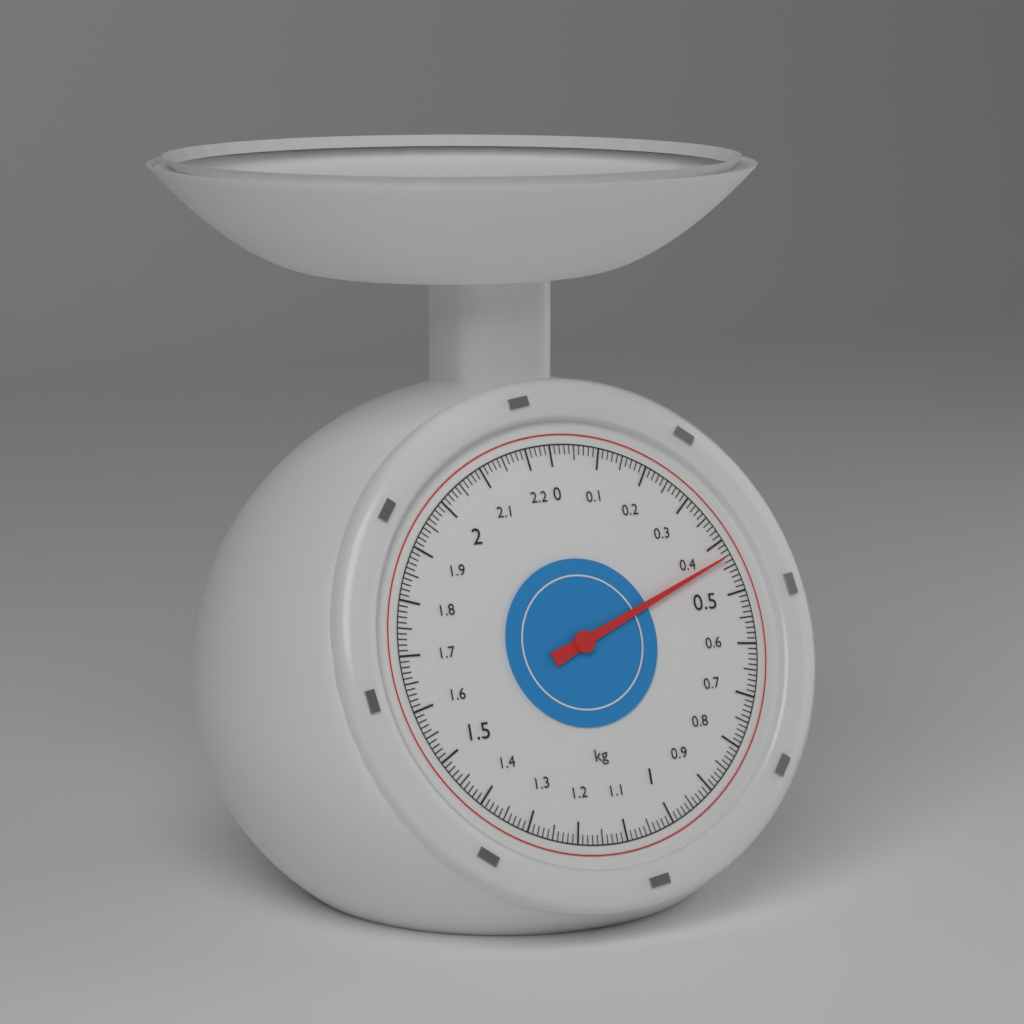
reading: 0.43 kg
